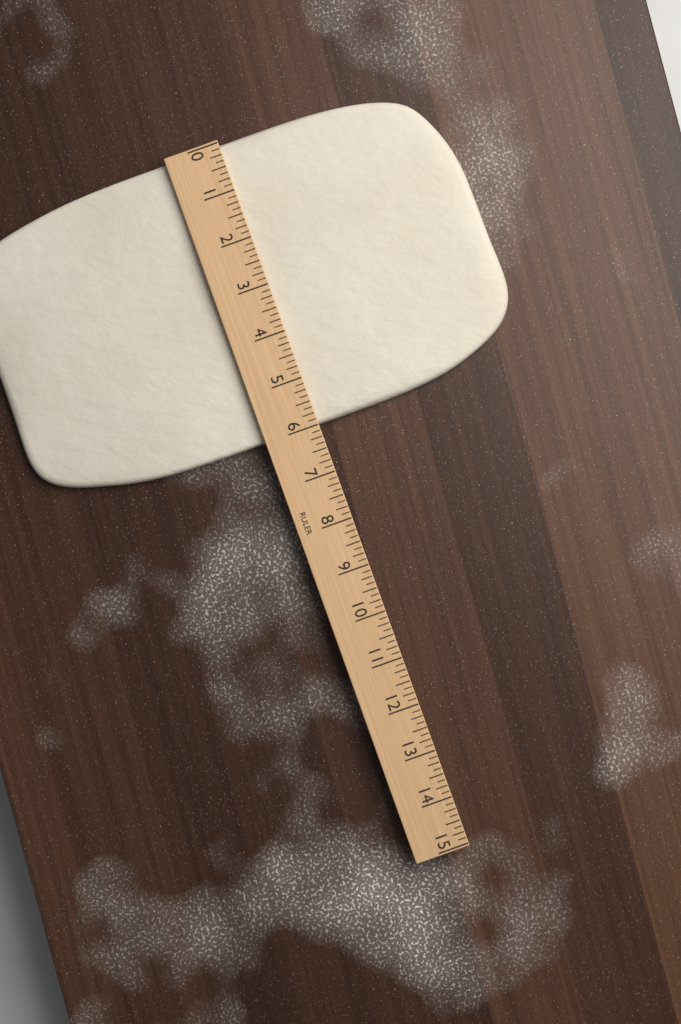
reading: 6.000 (no unit)
